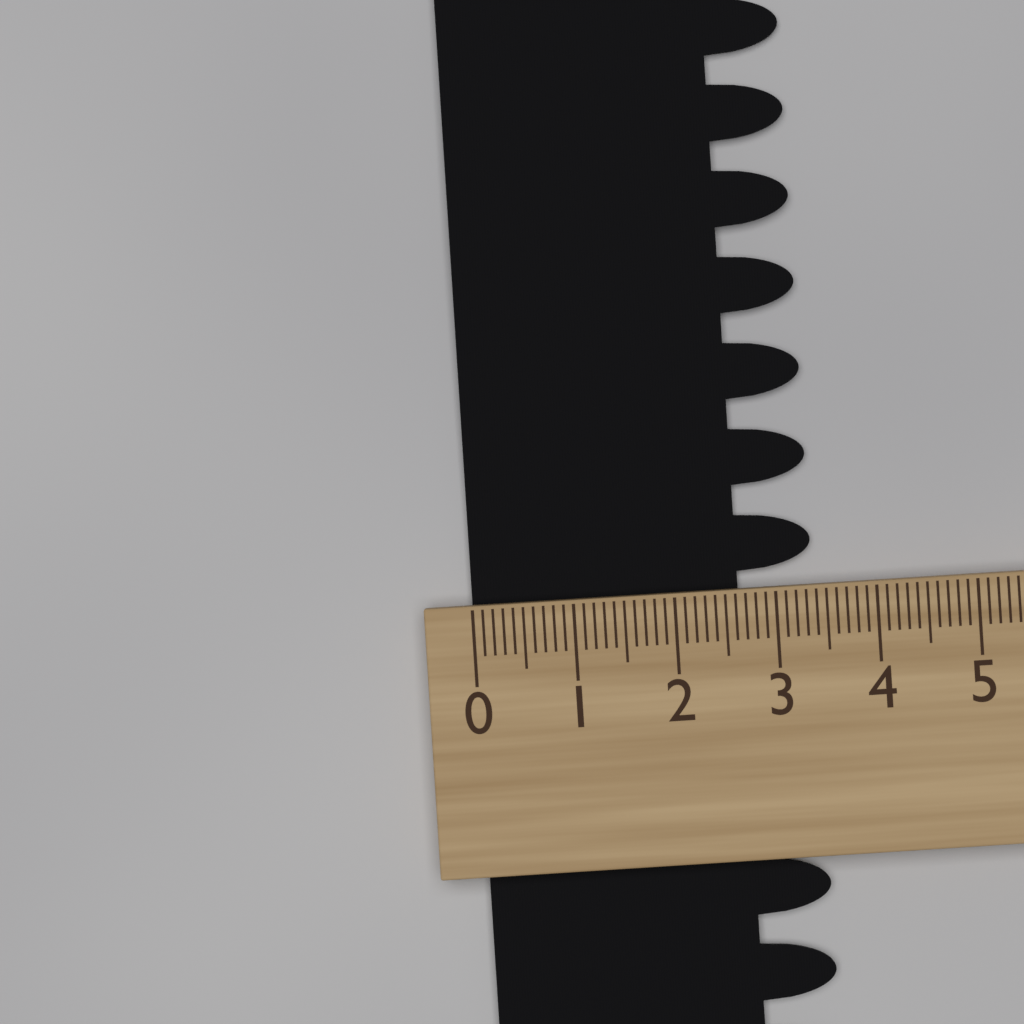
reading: 3.4 (no unit)
